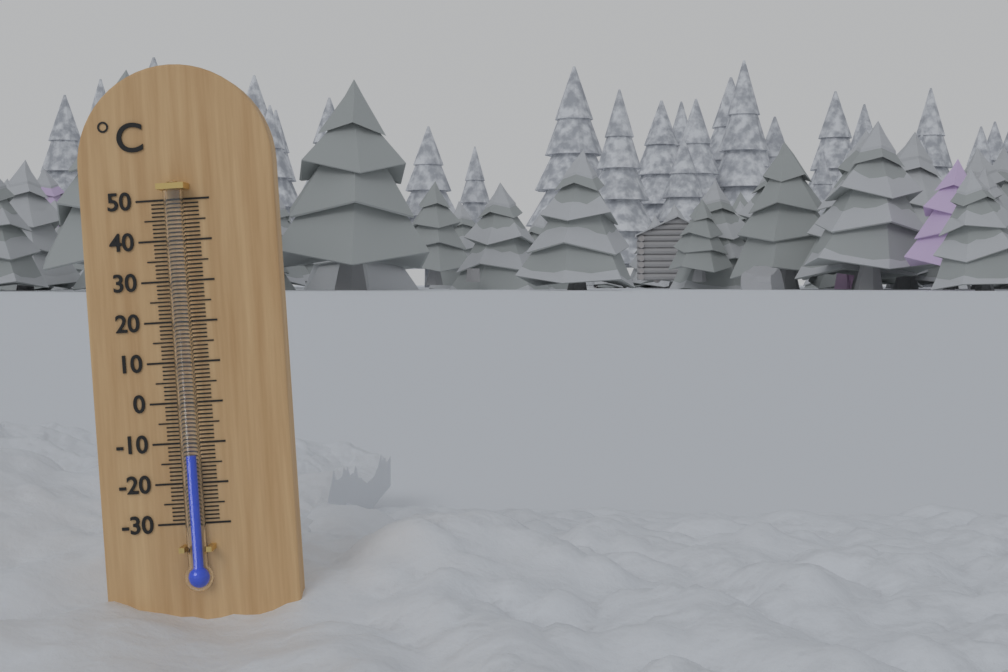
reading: -13 °C
